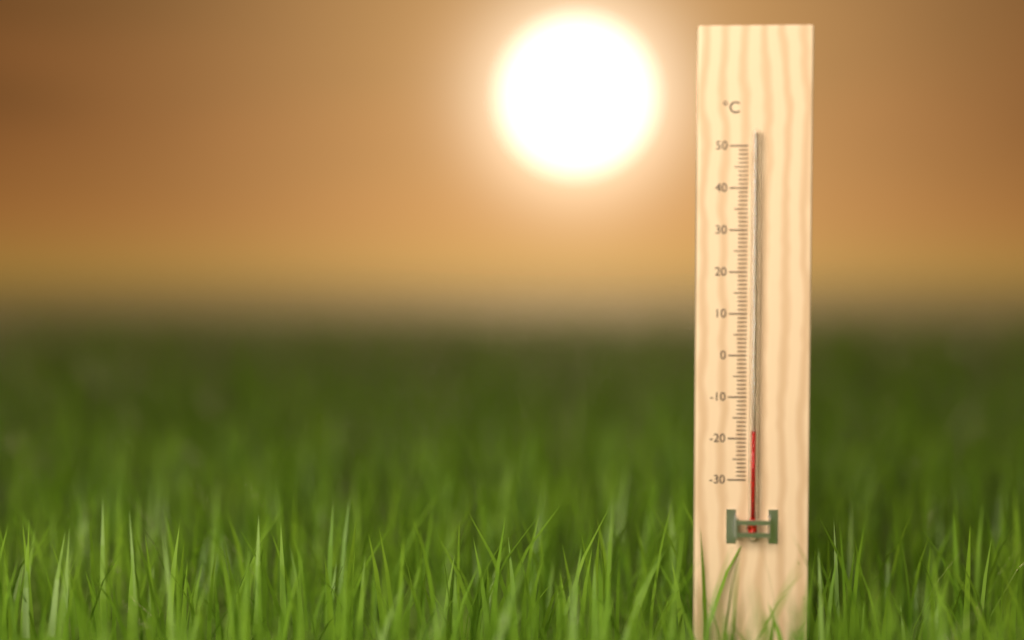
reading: -18 °C
